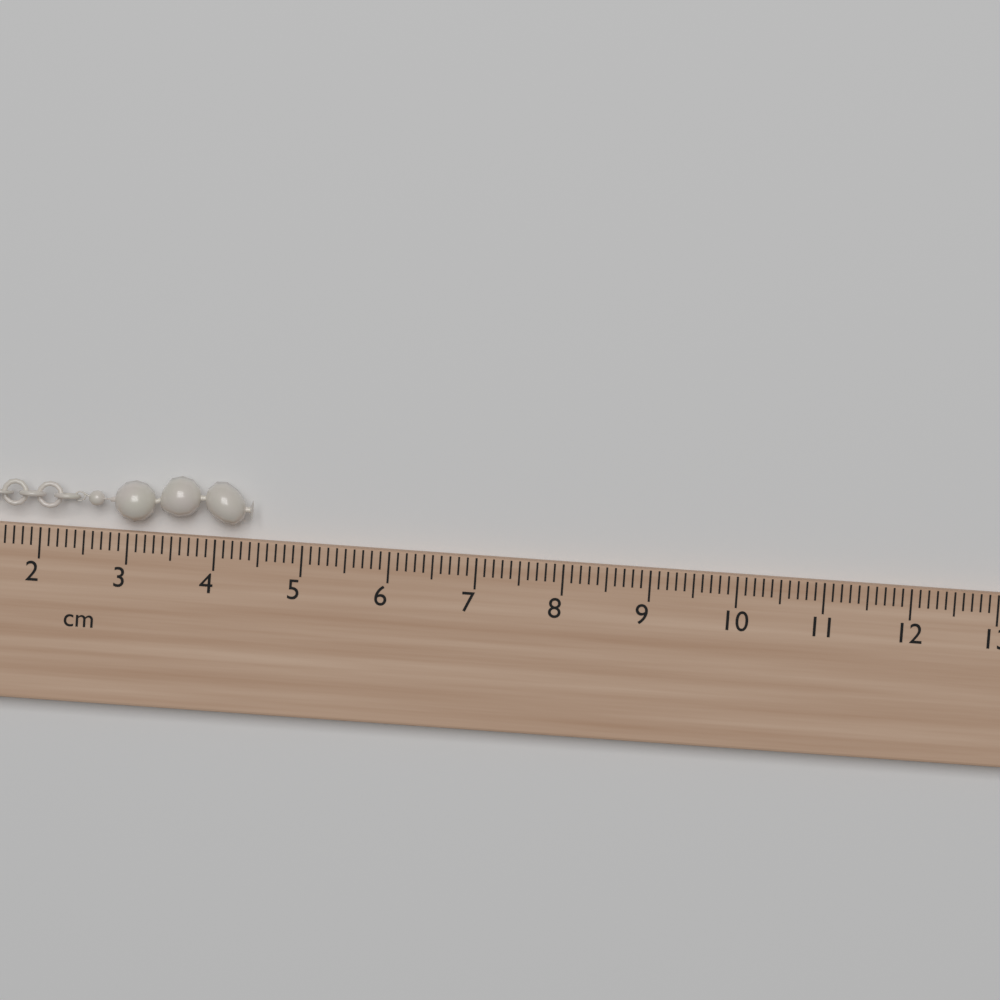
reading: 4.4 cm
